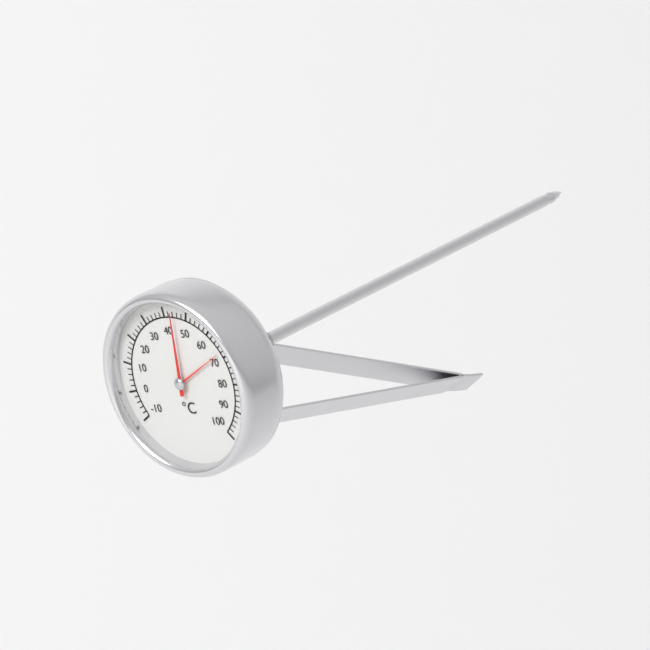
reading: 44 °C
